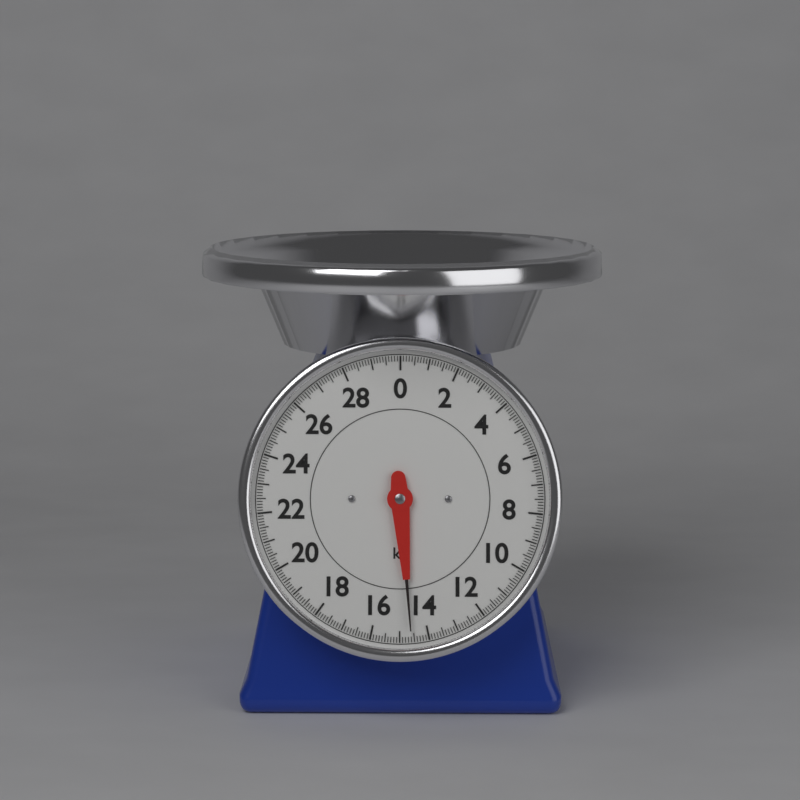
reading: 14.6 kg
